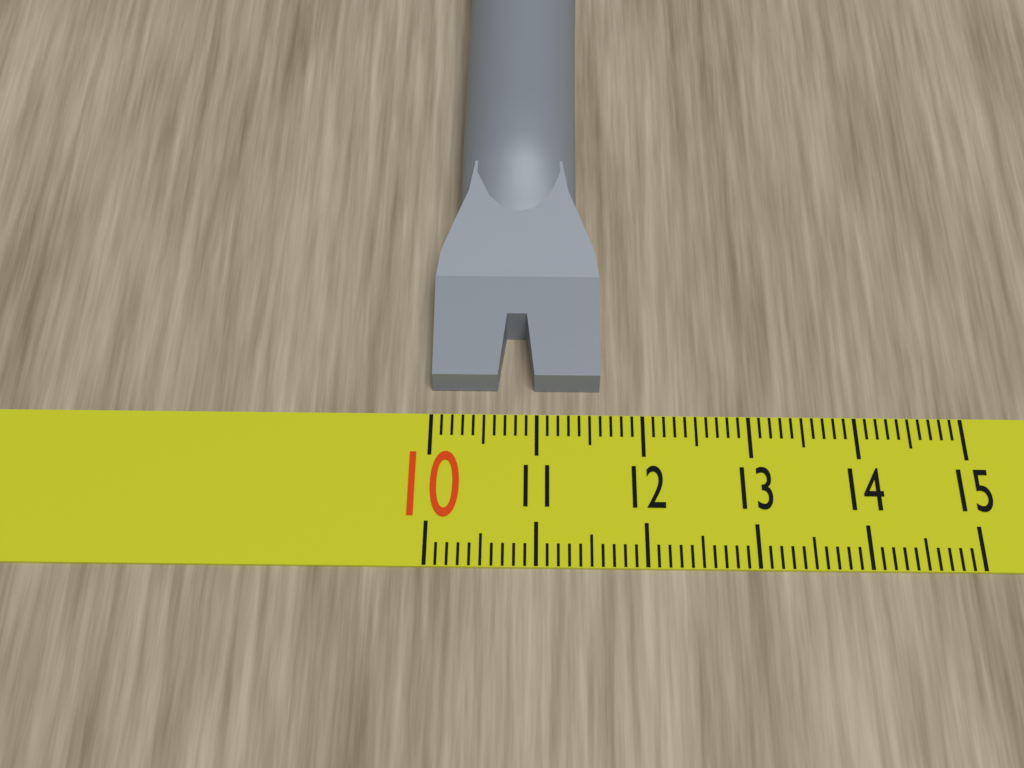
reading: 11.6 (no unit)
